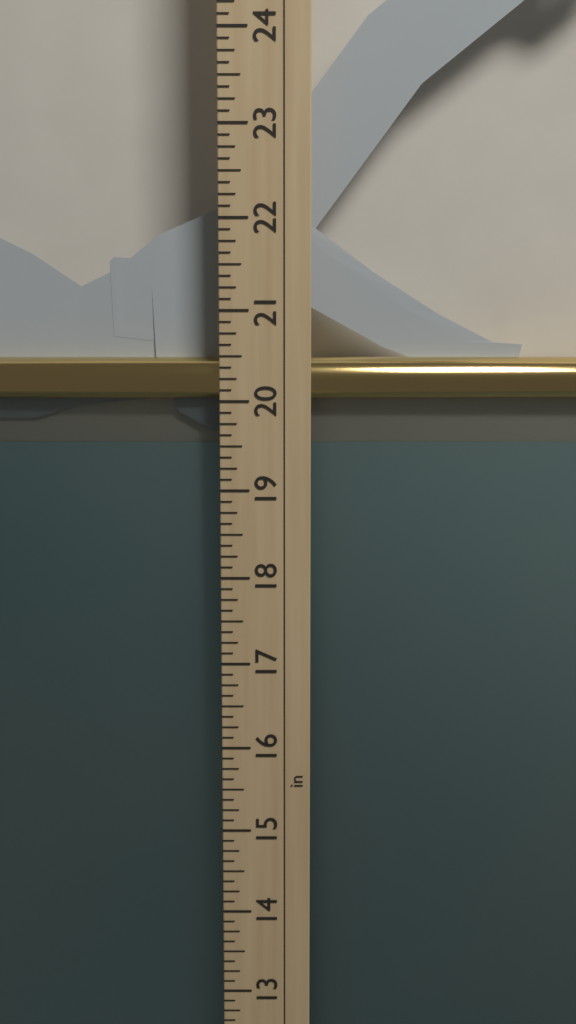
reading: 20.500 in
